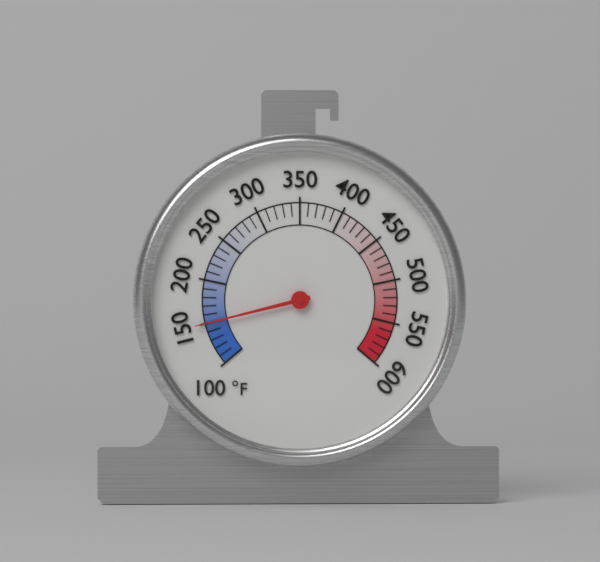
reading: 150 °F
